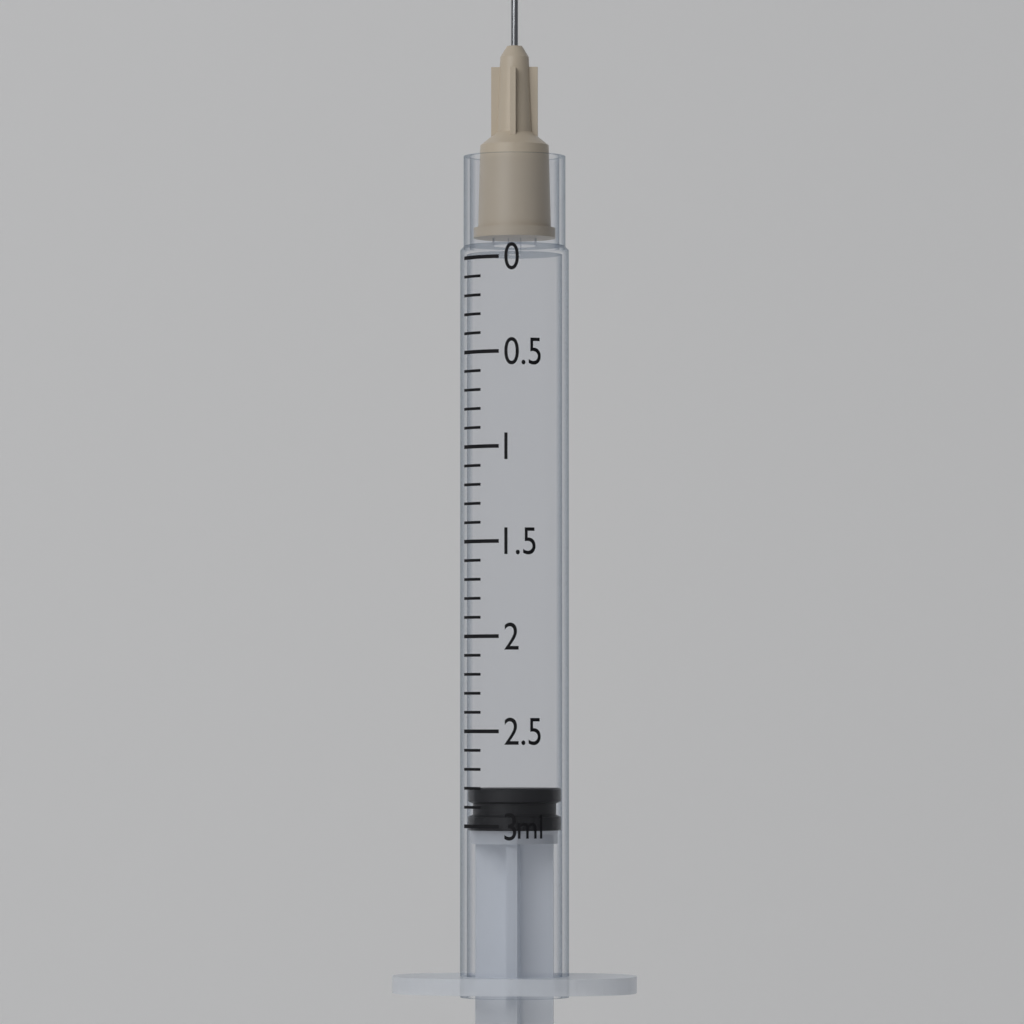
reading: 2.8 ml
